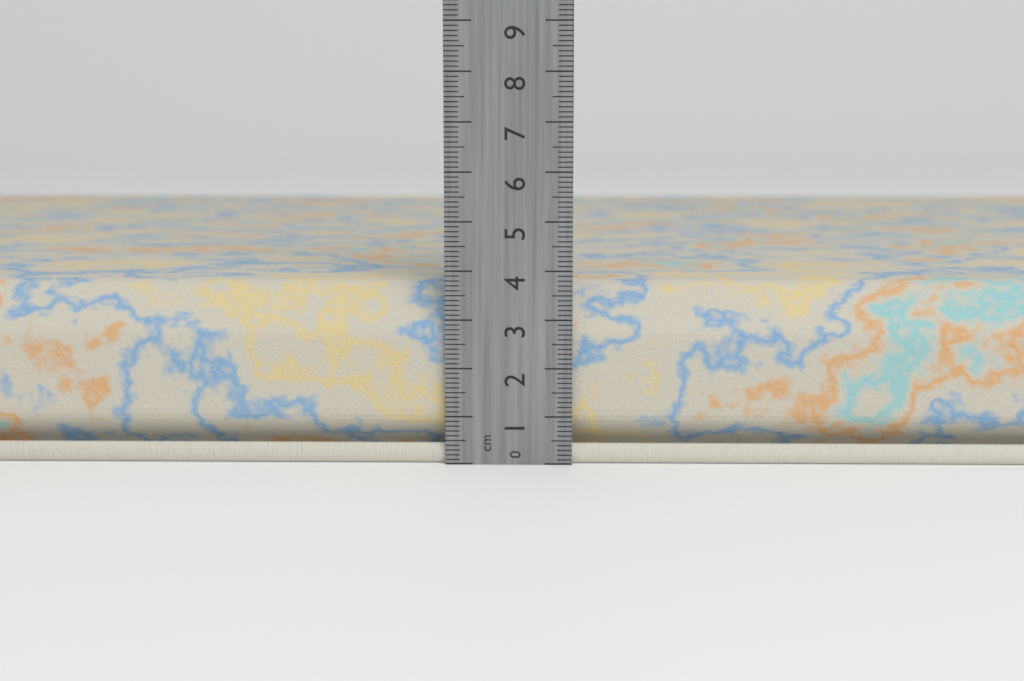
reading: 3.7 cm
